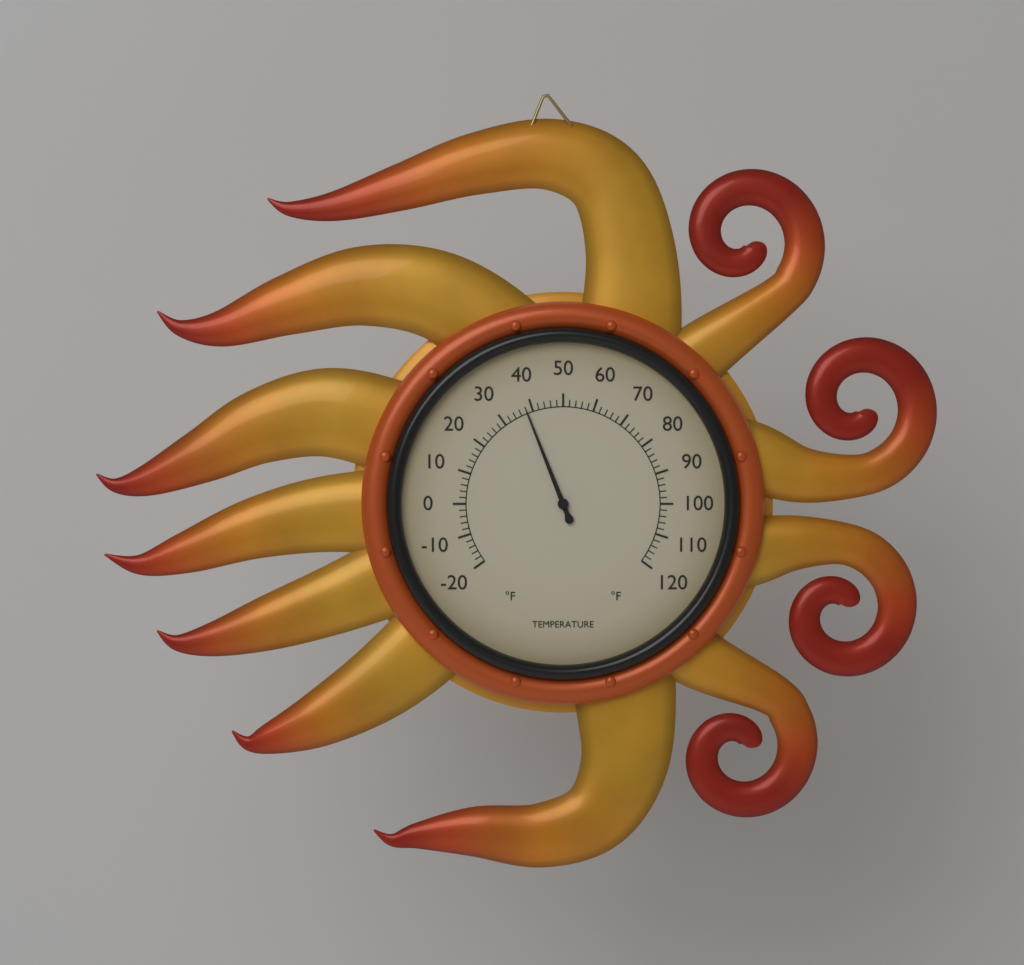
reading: 38 °F
